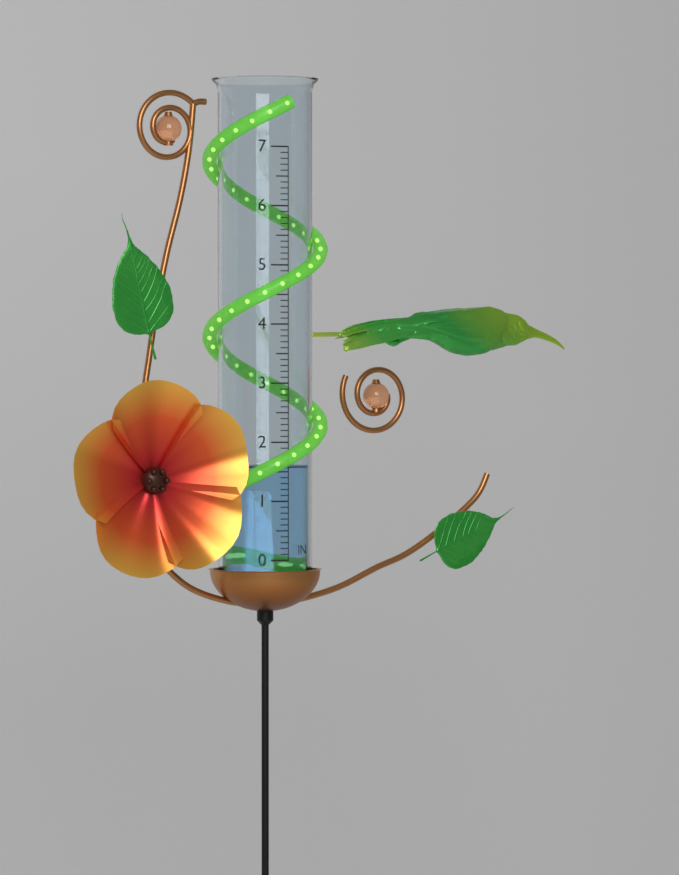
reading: 1.6 in
